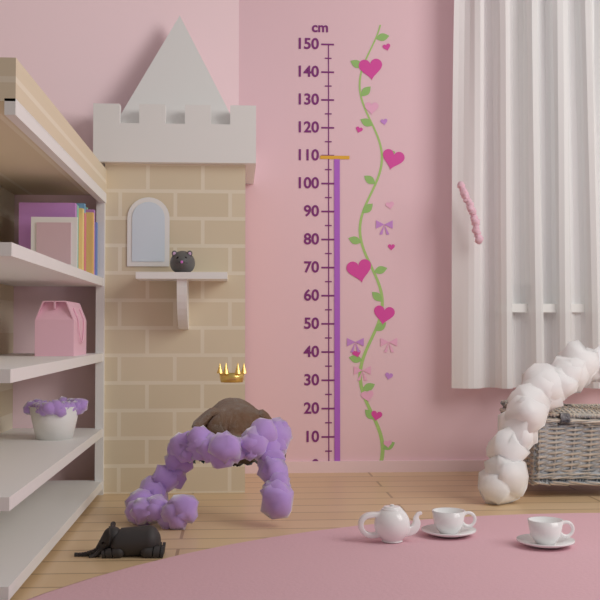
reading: 110 cm
